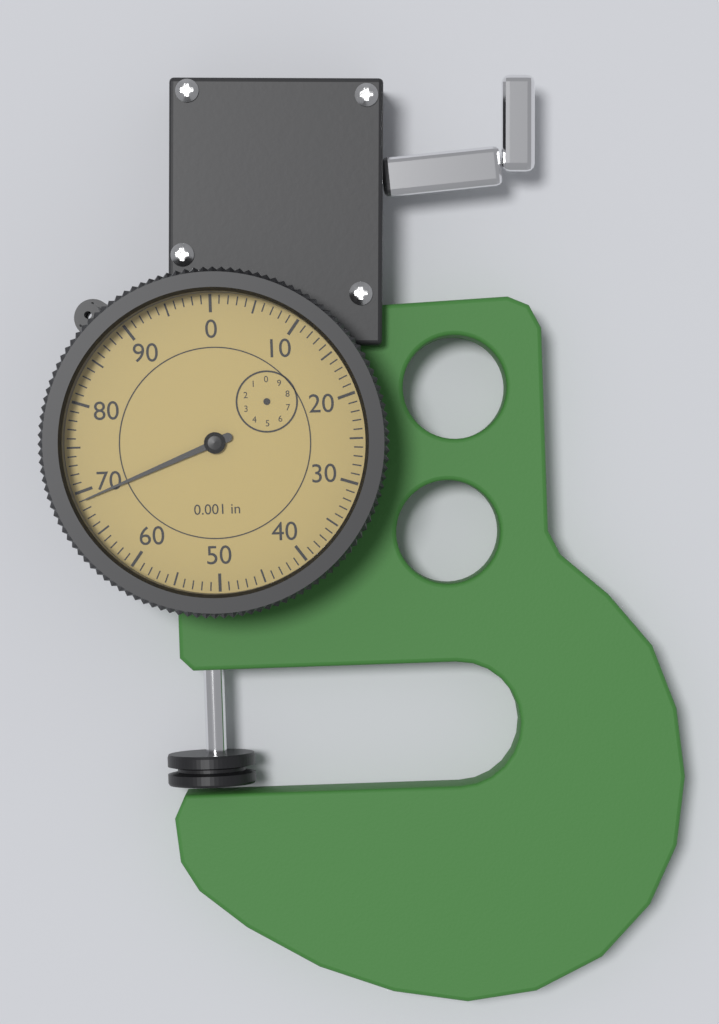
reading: 69 0.001 in
